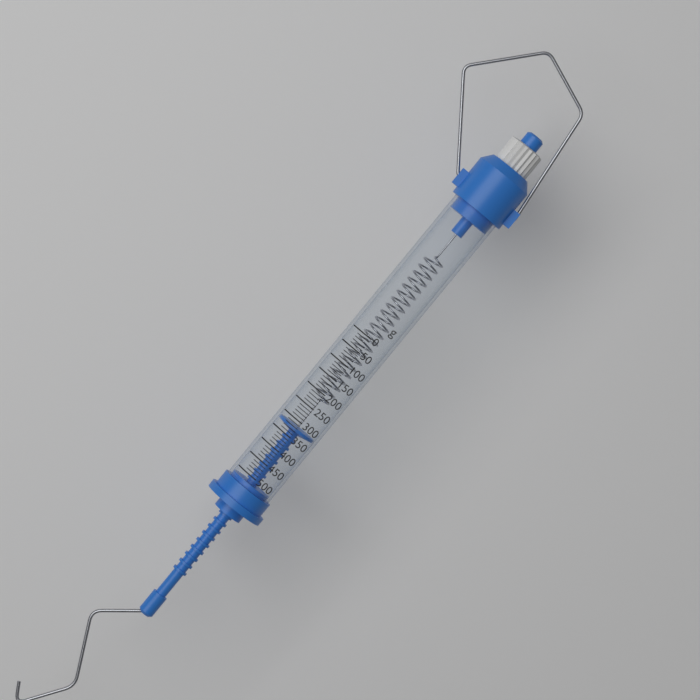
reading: 320 g
